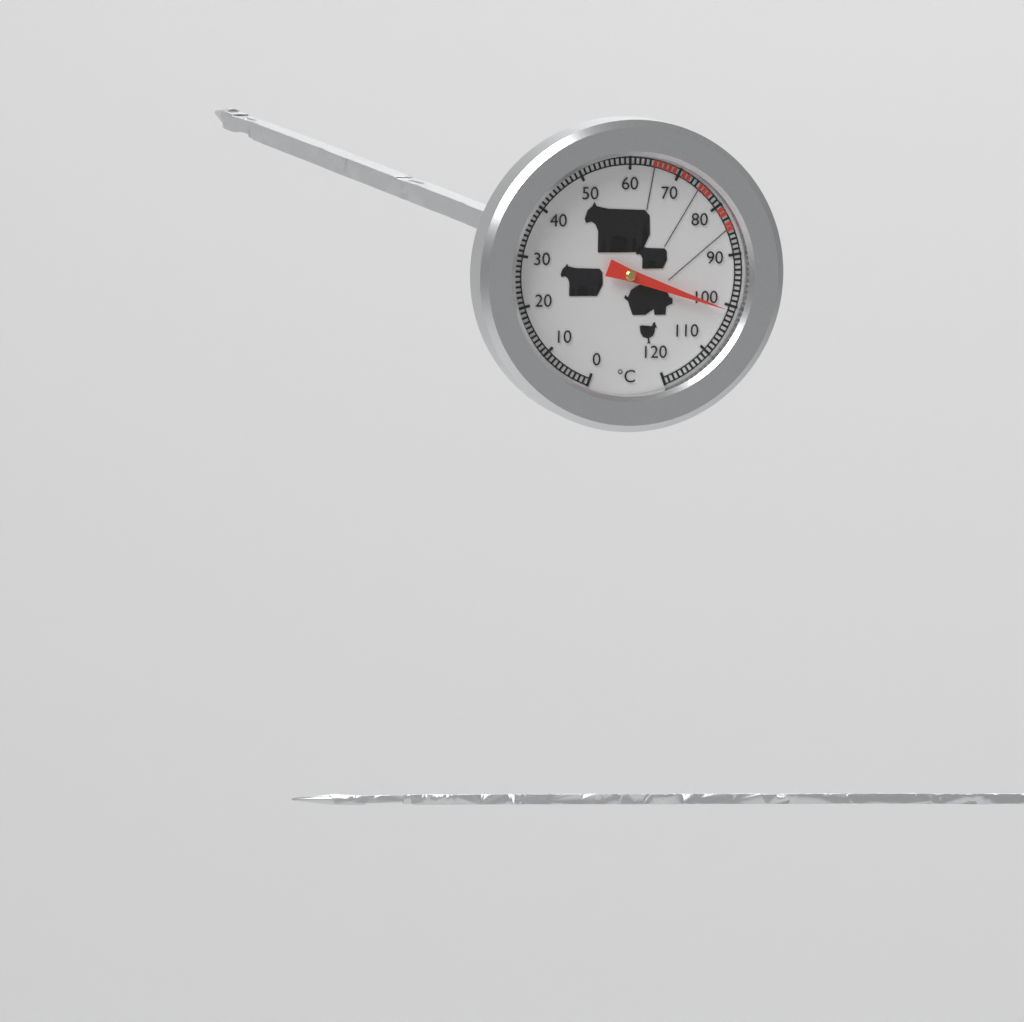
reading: 101 °C
